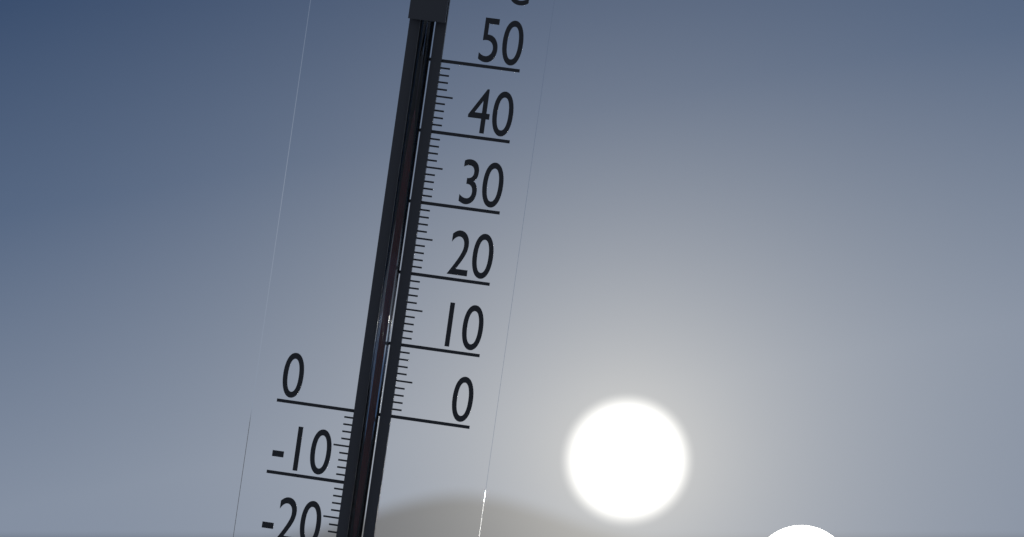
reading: 41 °C
